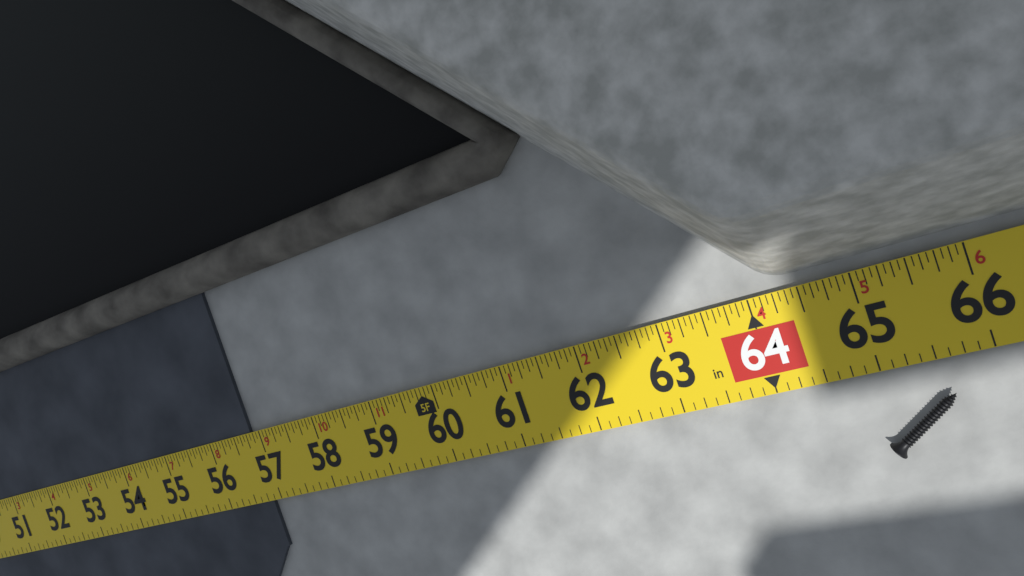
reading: 56.8125 in
